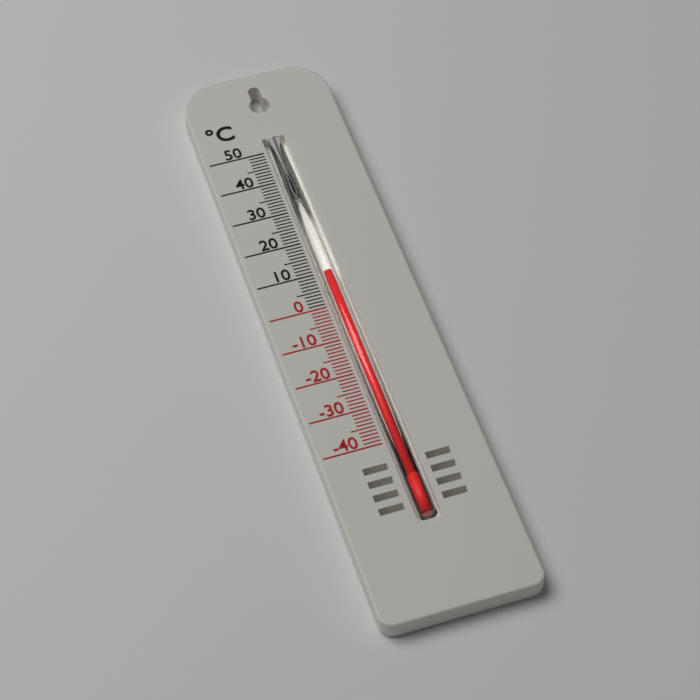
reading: 10 °C
